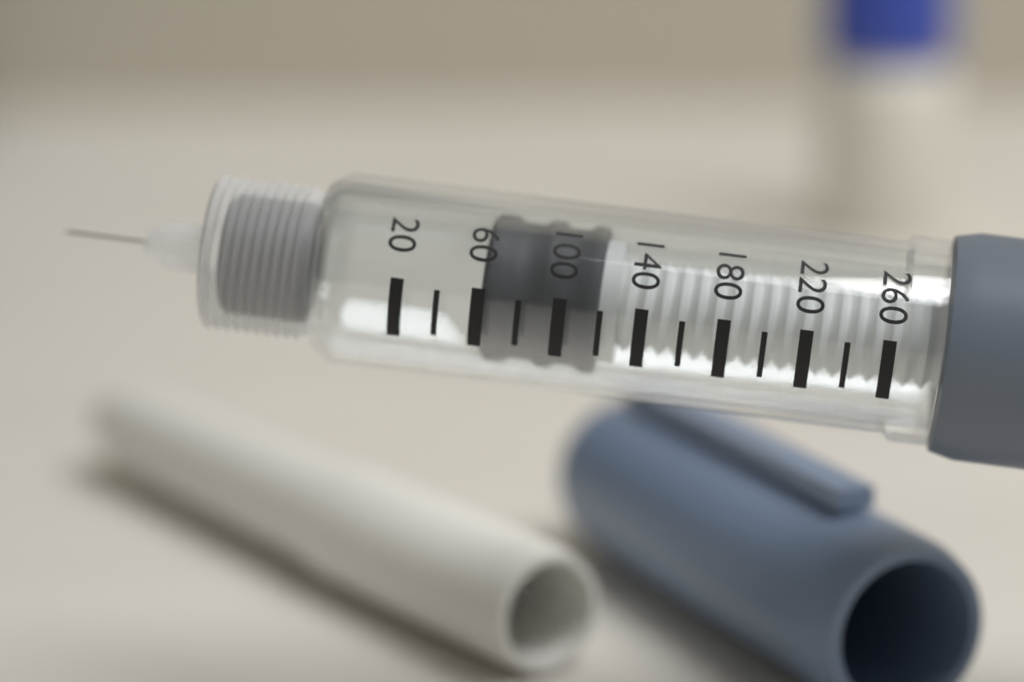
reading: 60 (no unit)
